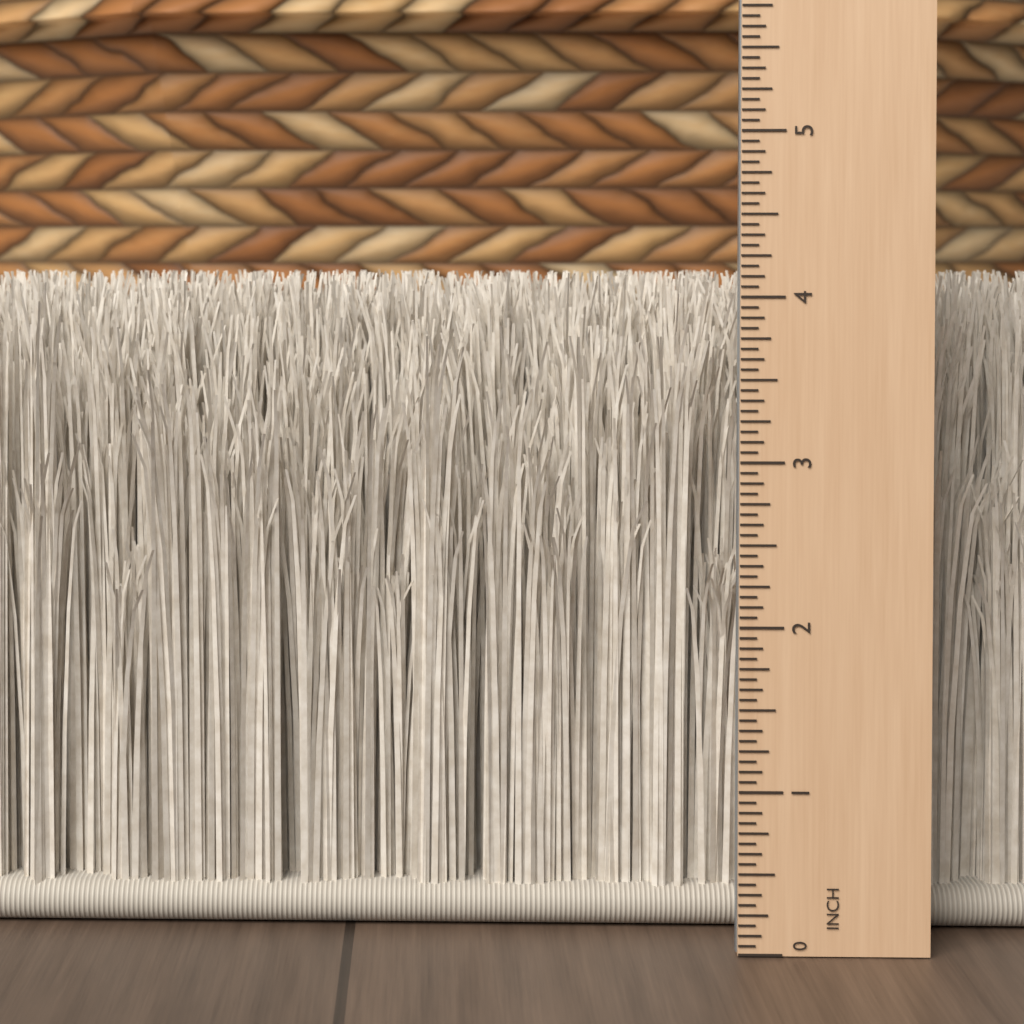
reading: 4.1250 in
